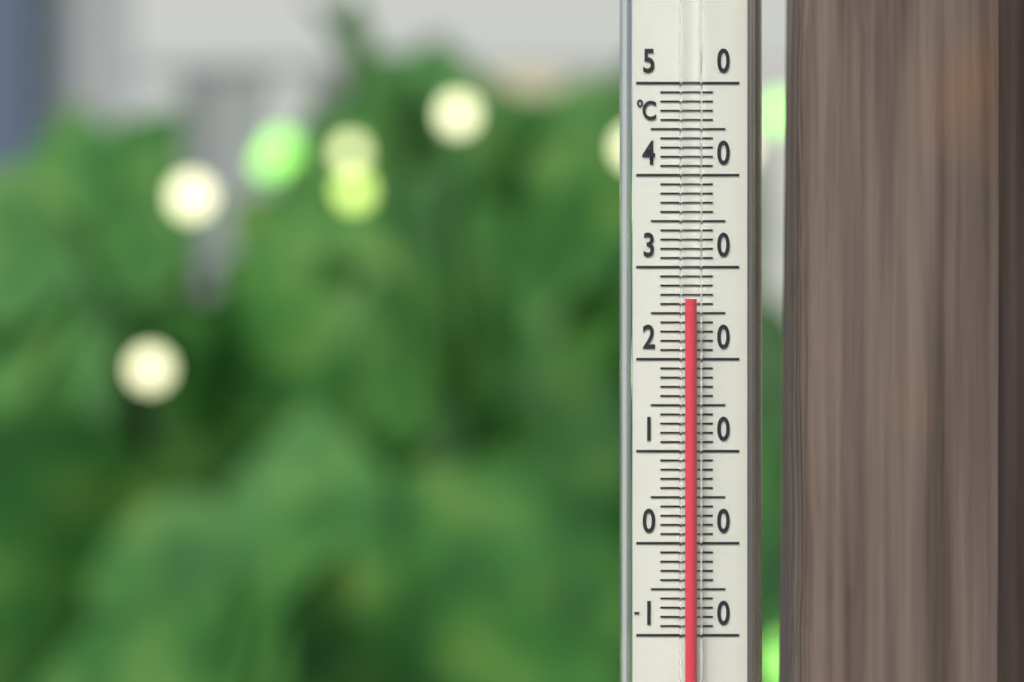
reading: 26.5 °C
